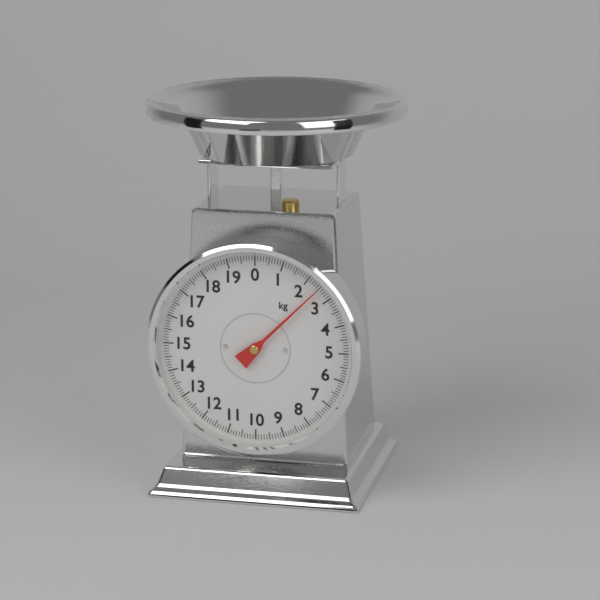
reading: 2.5 kg
